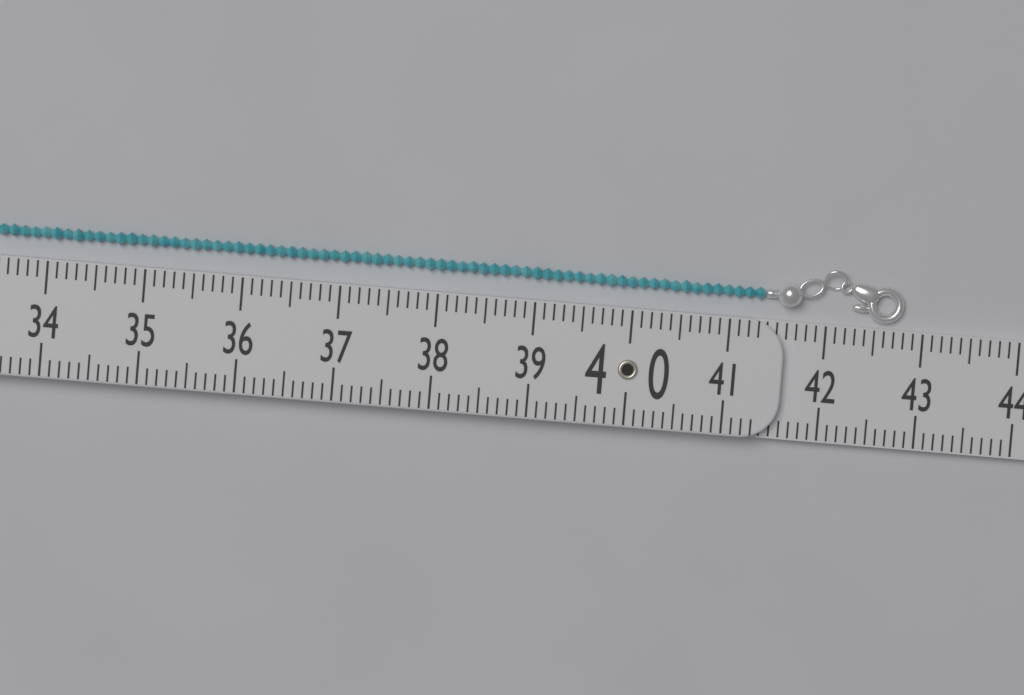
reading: 42.8 (no unit)
